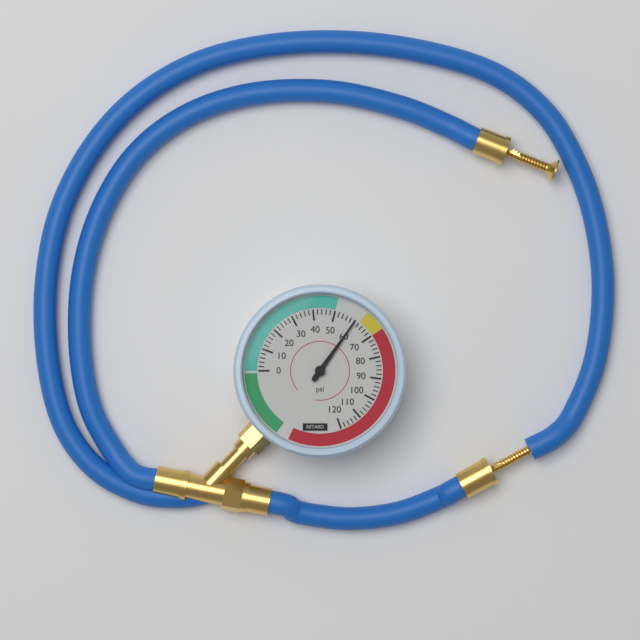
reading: 60 psi
